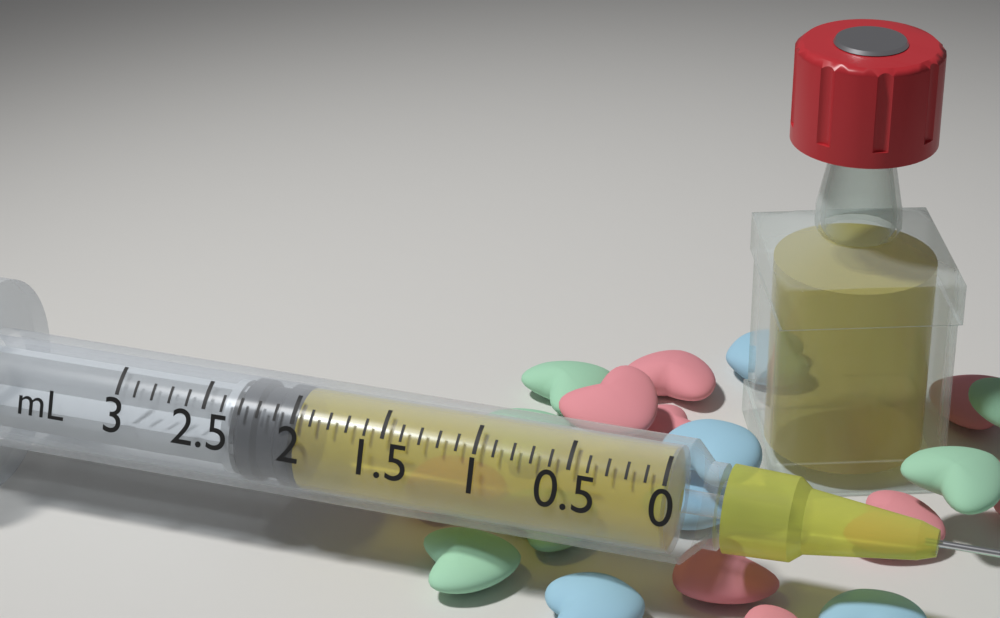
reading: 2.0 mL
